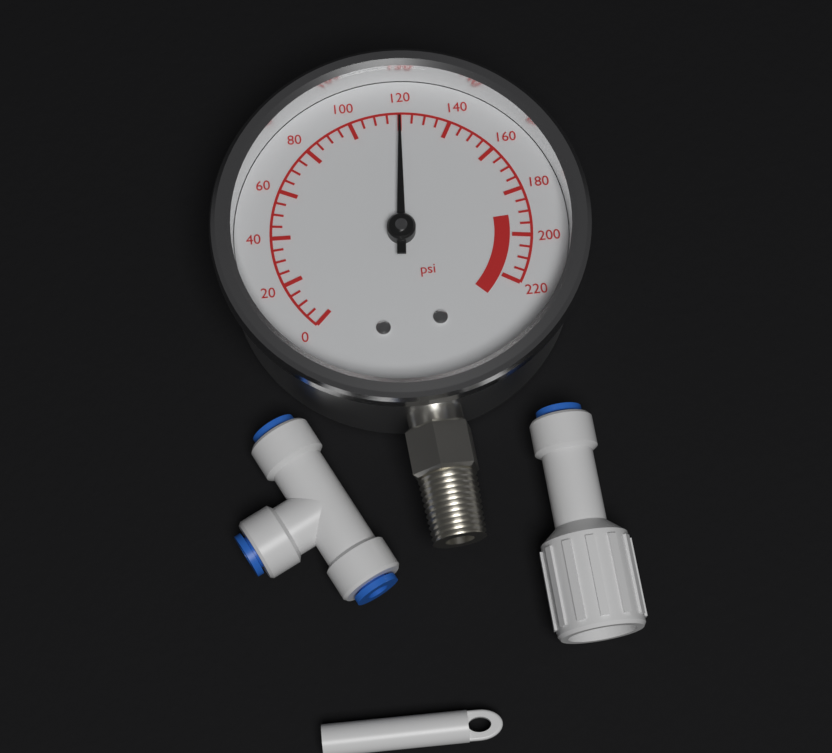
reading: 120 psi
